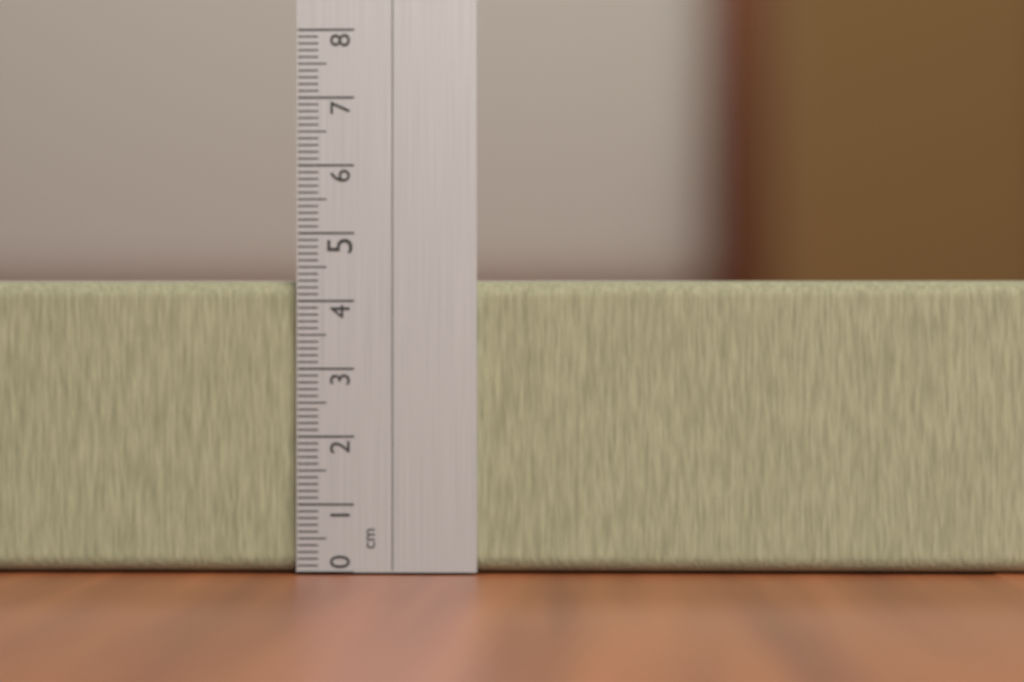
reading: 4.3 cm
